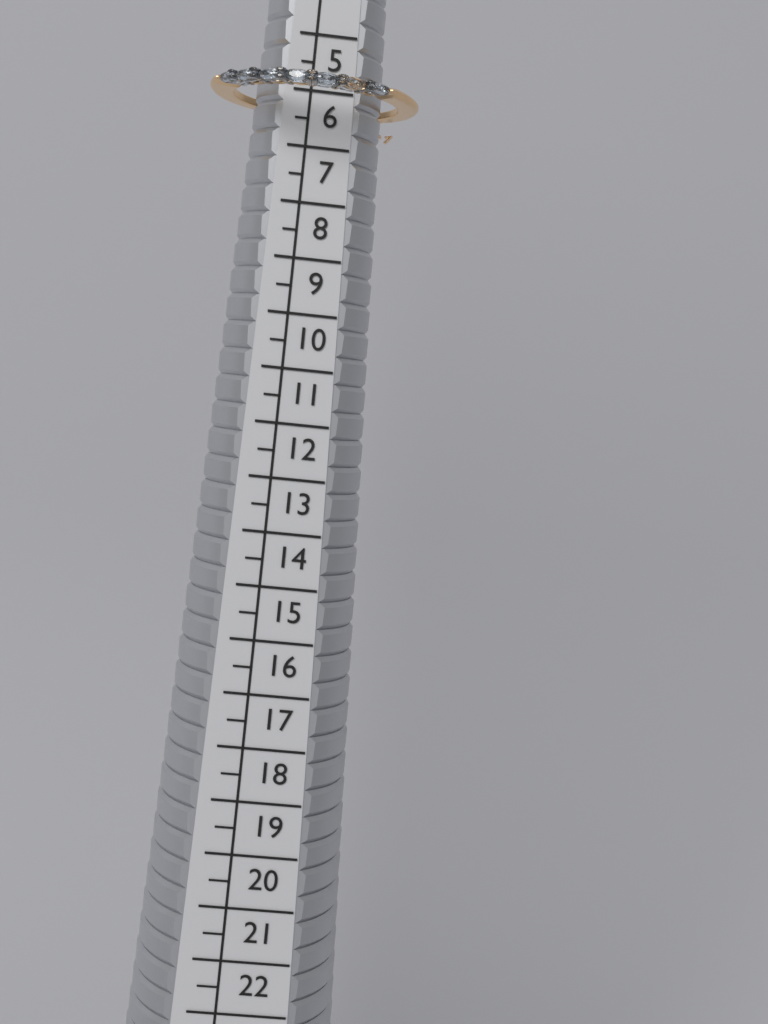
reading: 6.5 (no unit)
